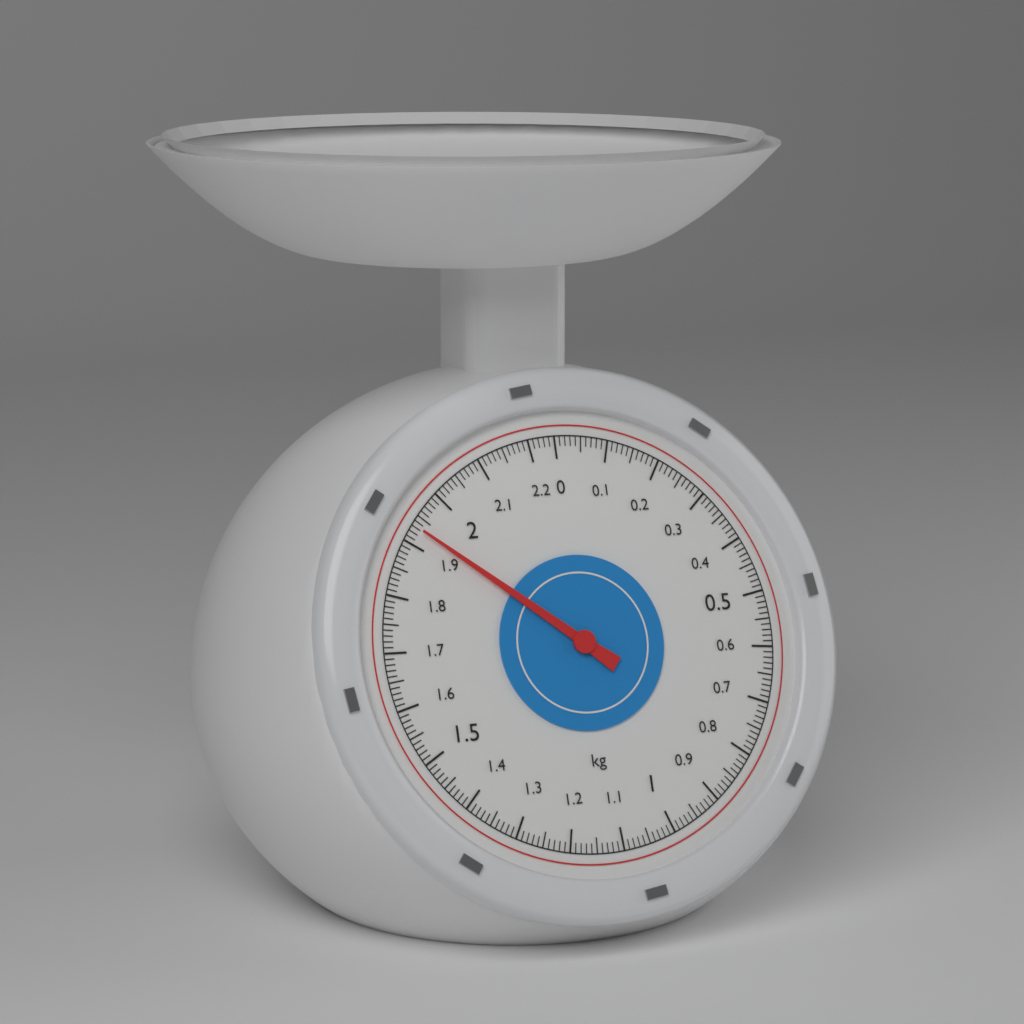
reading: 1.93 kg
